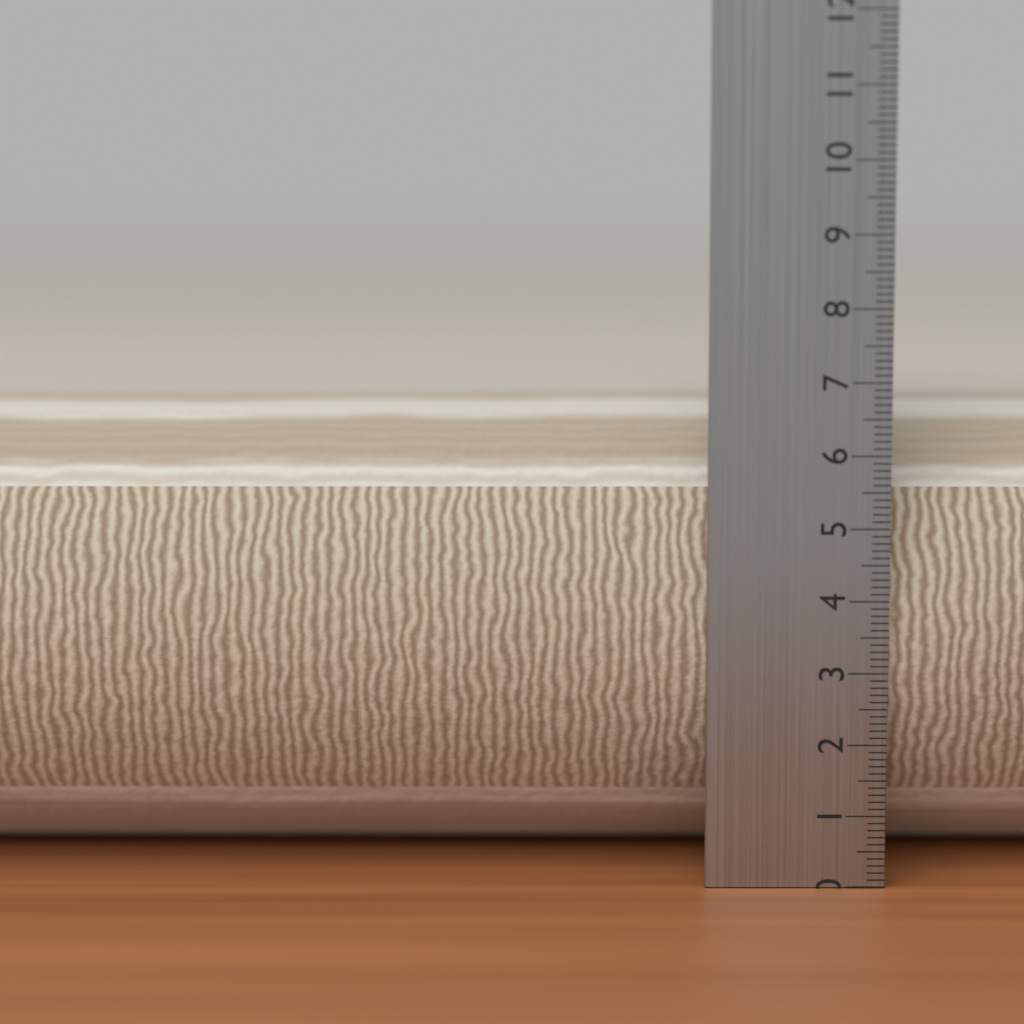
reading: 6.7 cm
